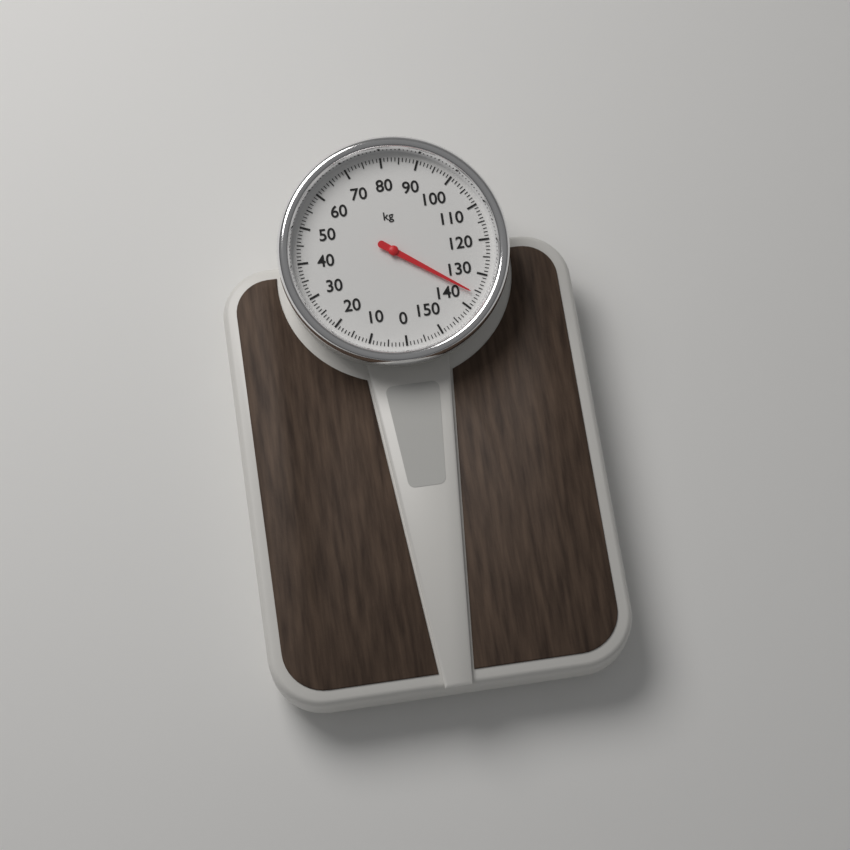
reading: 136 kg
